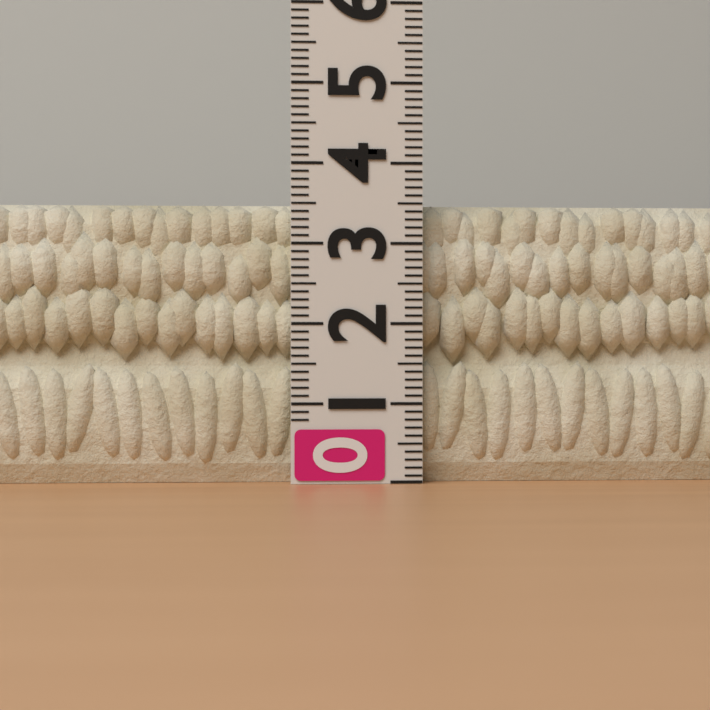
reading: 3.5 (no unit)
